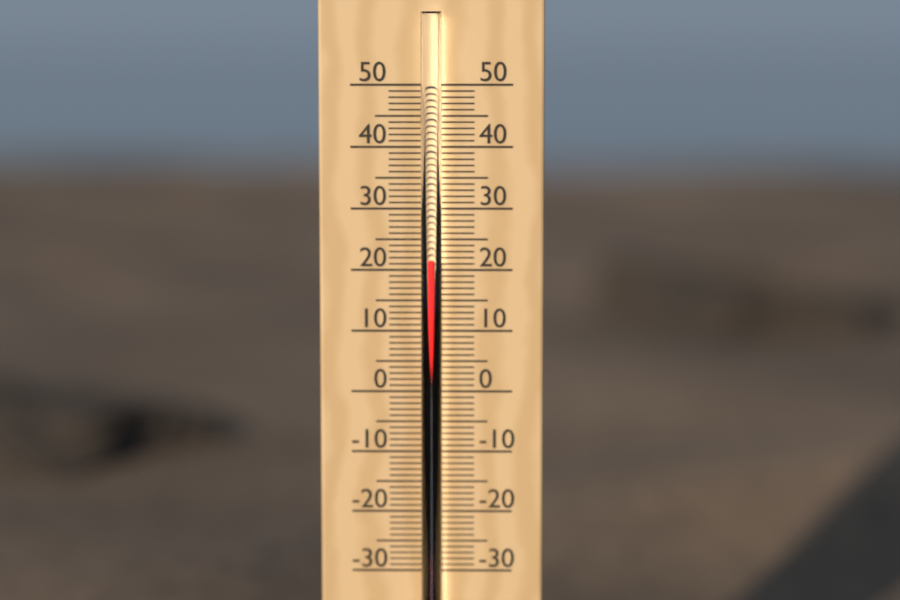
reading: 22 °C
